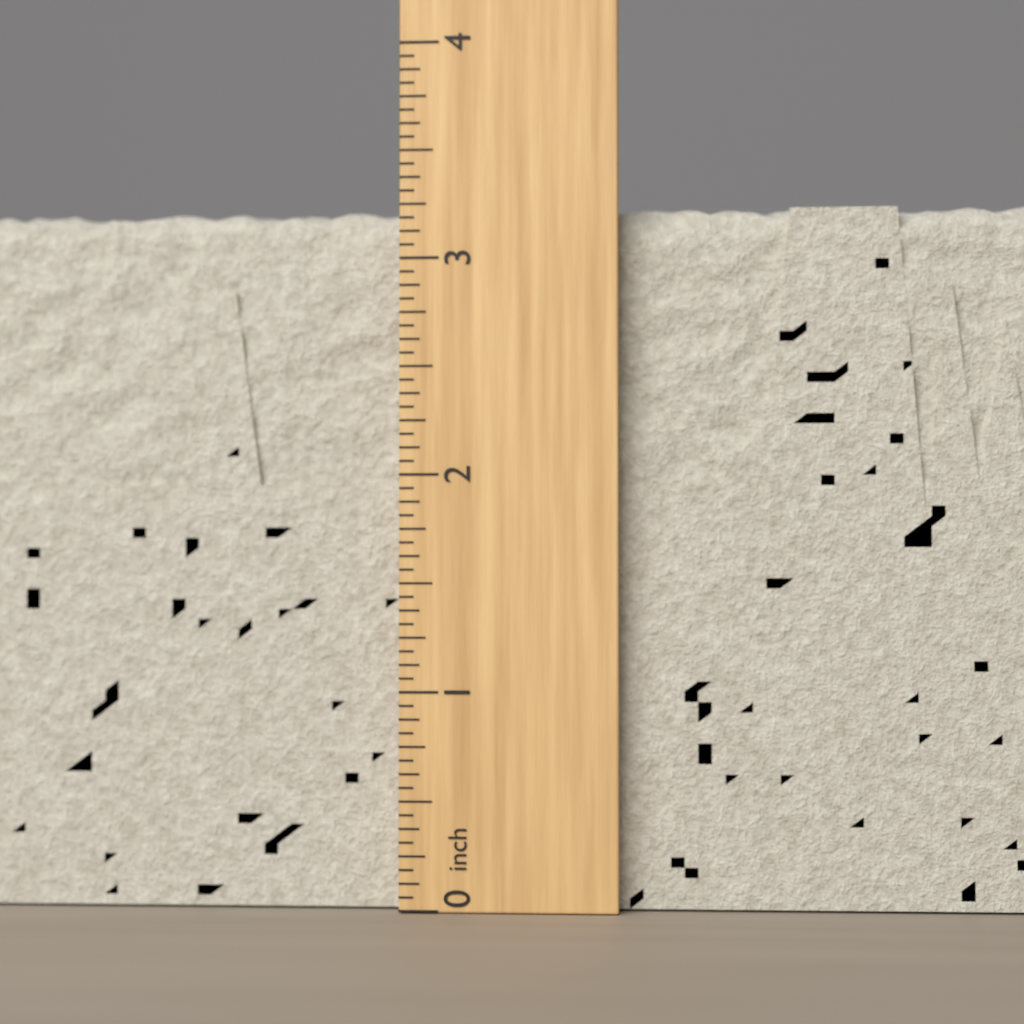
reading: 3.2500 inch
